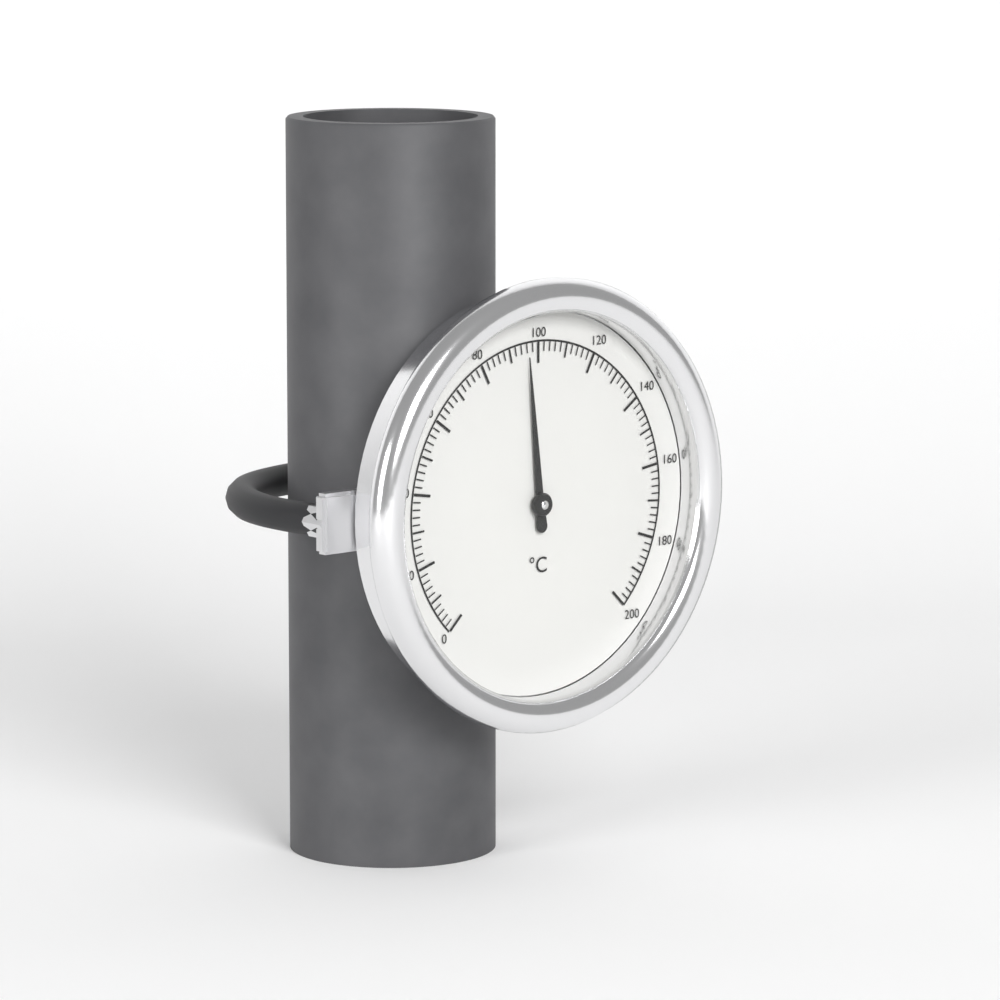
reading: 96 °C
